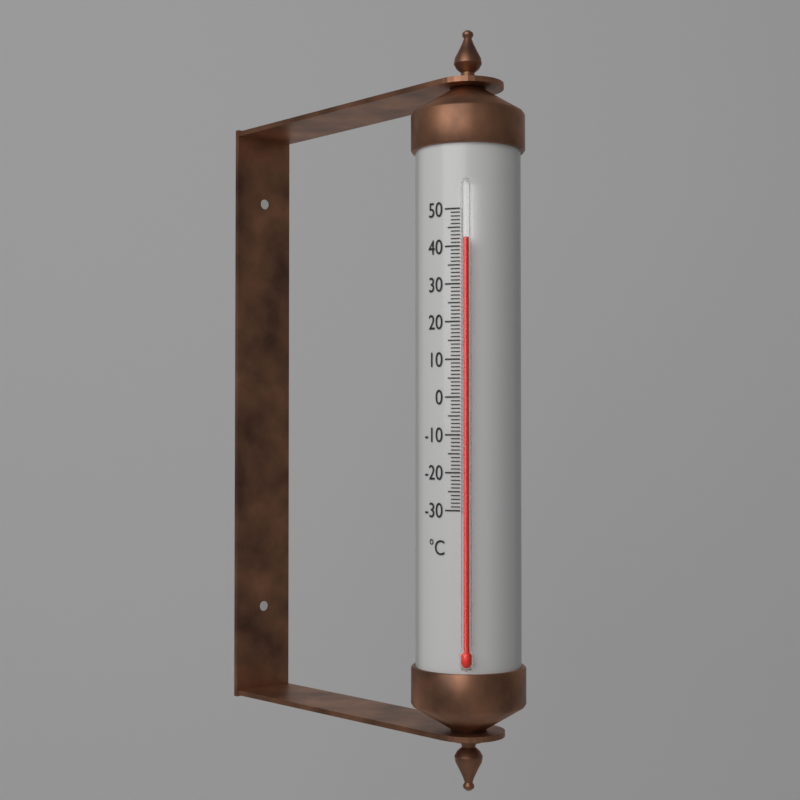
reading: 42 °C
